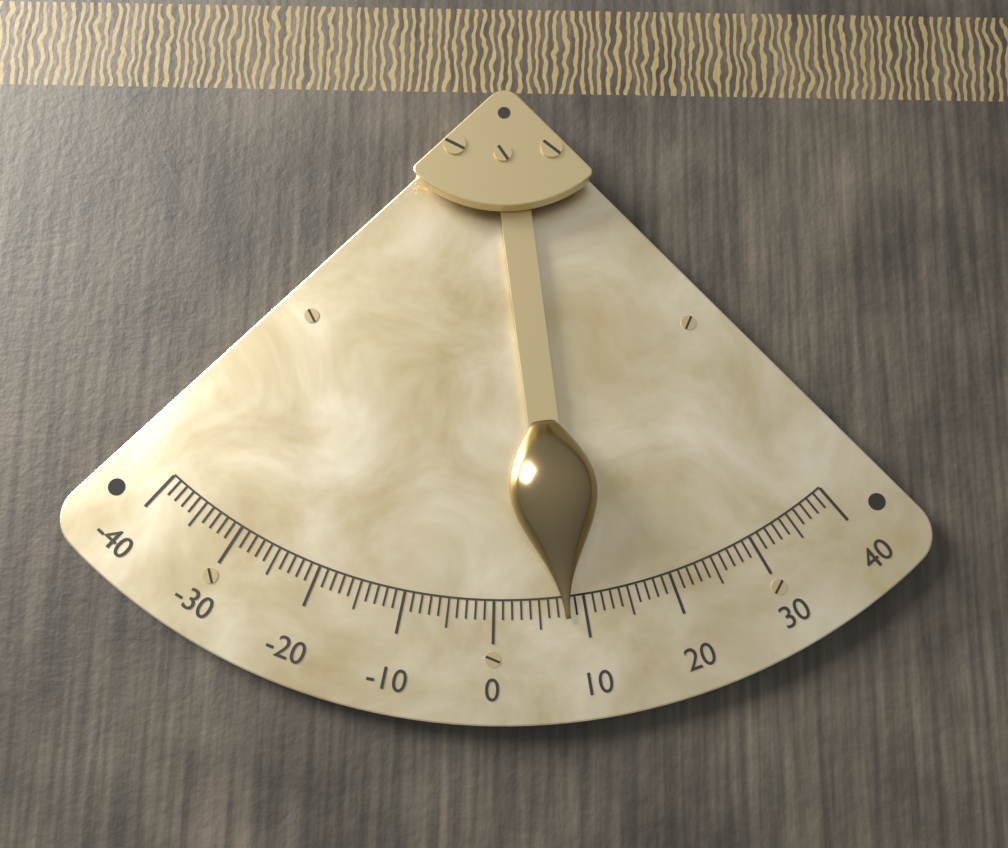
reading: 8 (no unit)
